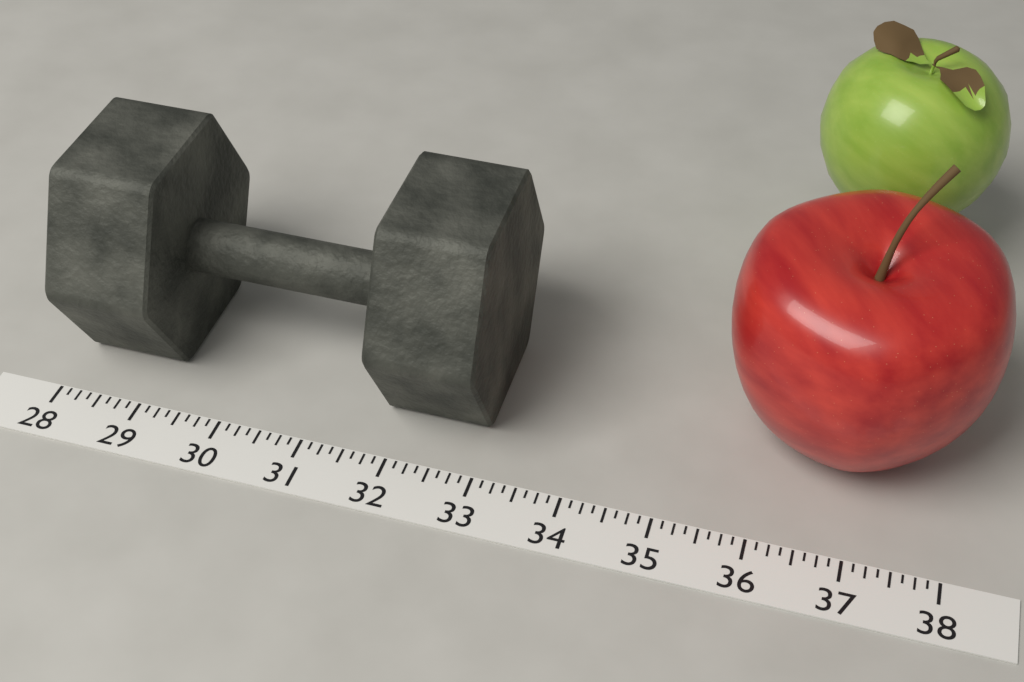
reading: 33.000 (no unit)
